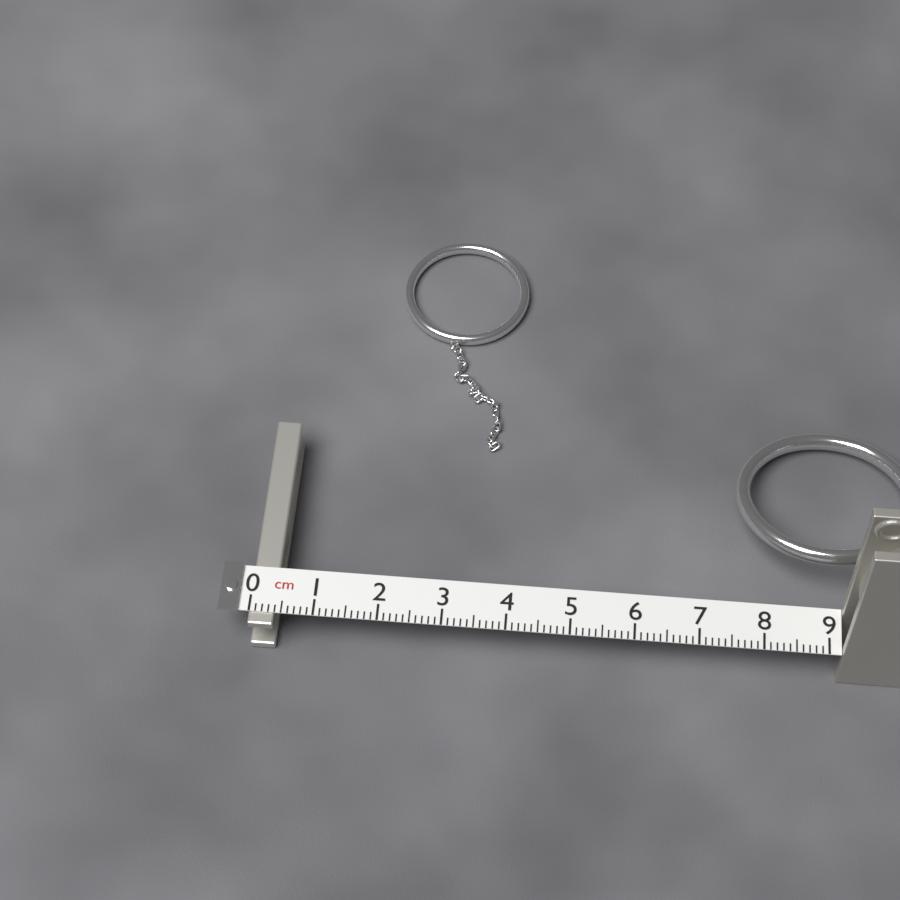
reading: 0.4 cm
